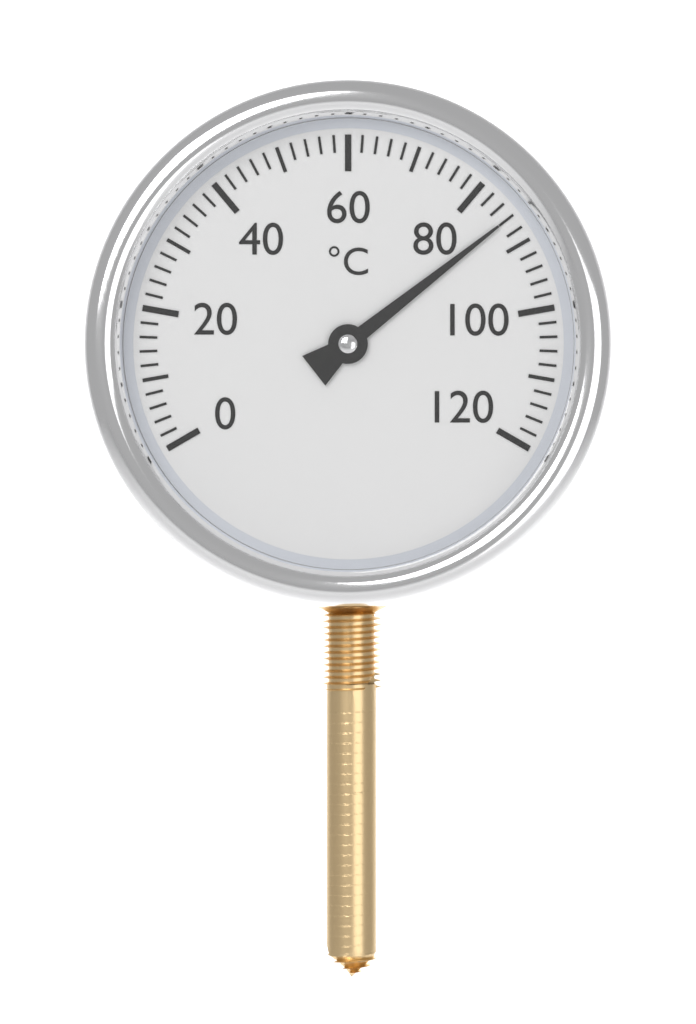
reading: 86 °C
